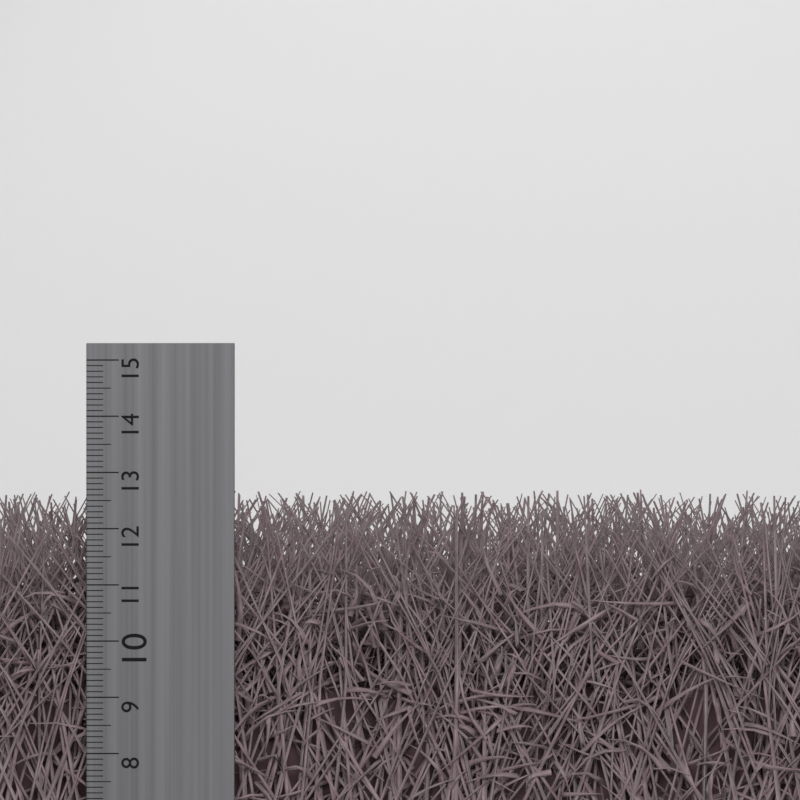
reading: 12.7 cm
